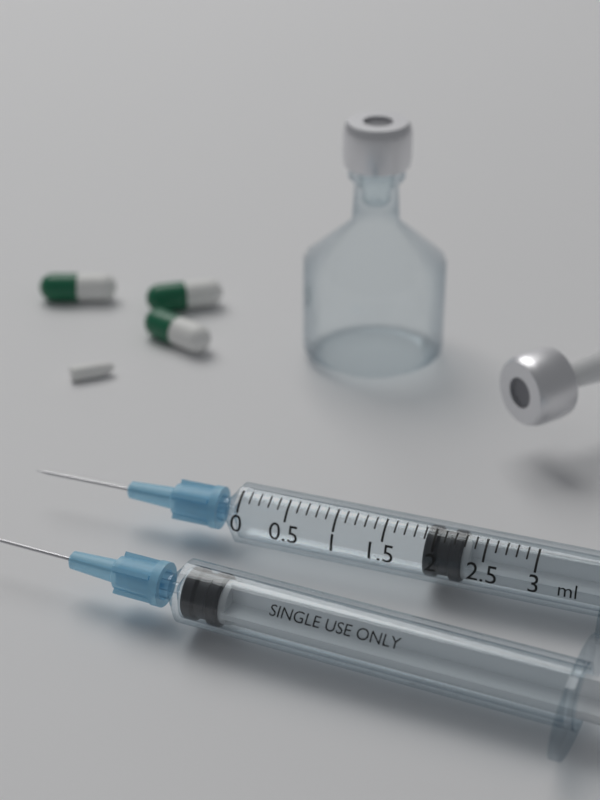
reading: 1.9 ml
